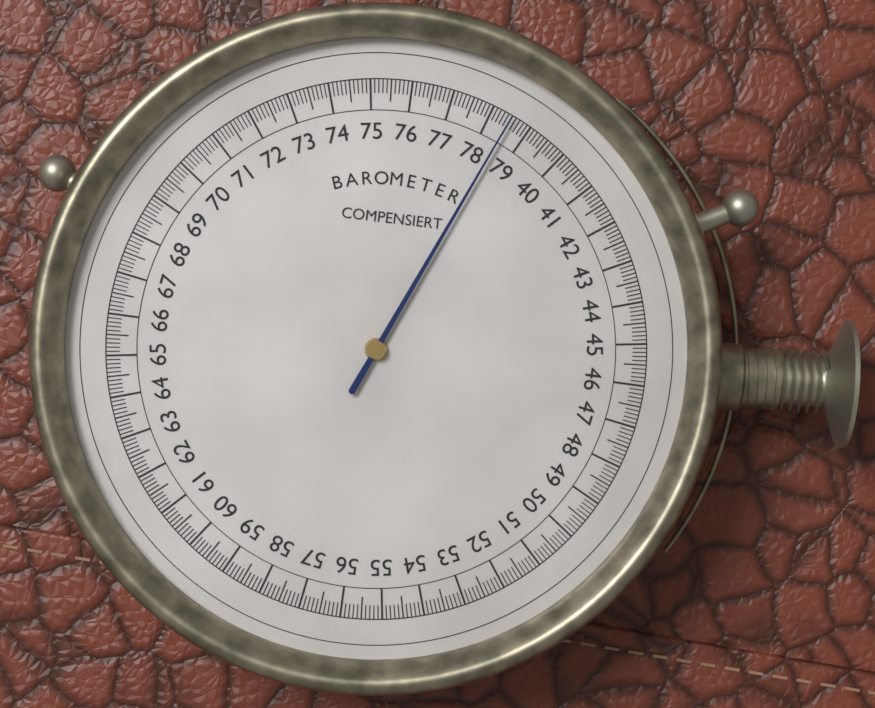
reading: 78.5 (no unit)
